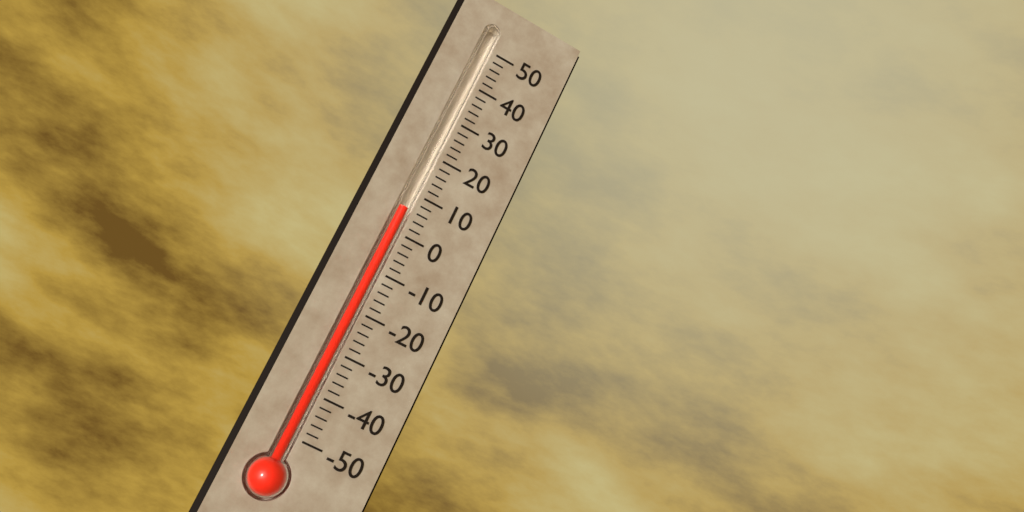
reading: 6 (no unit)
